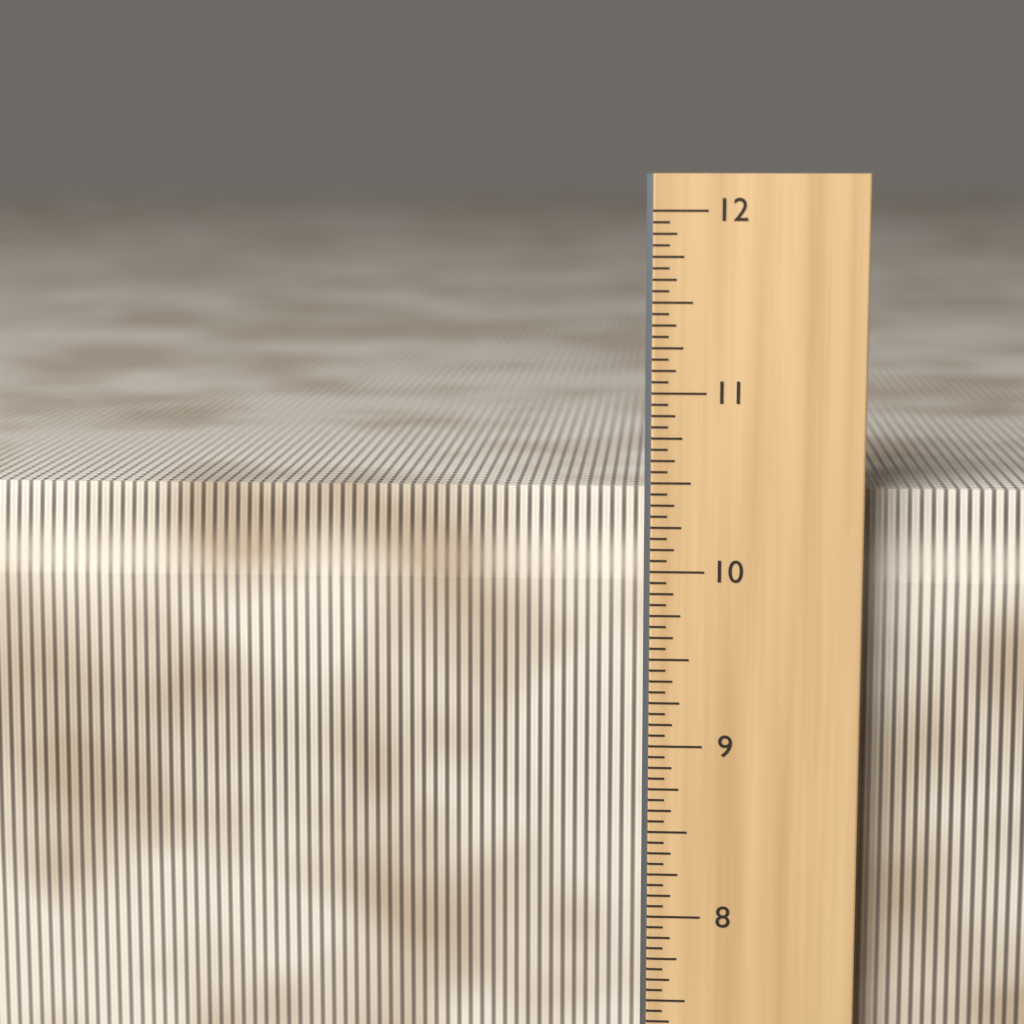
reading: 10.4375 in
